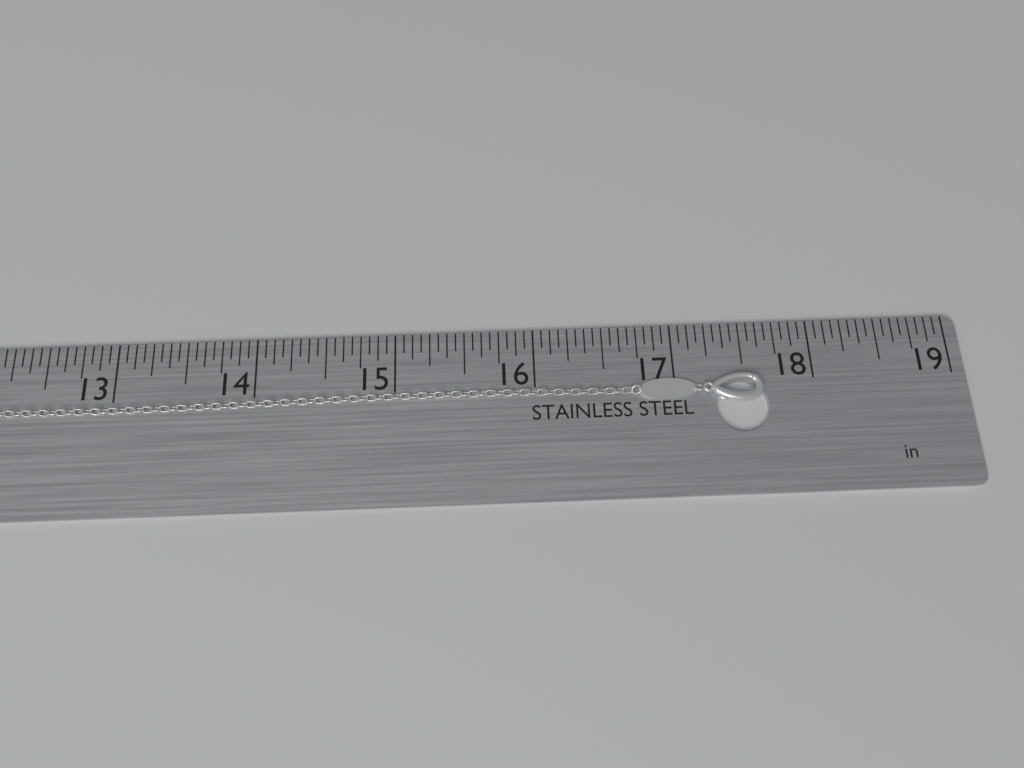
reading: 17.6250 in
